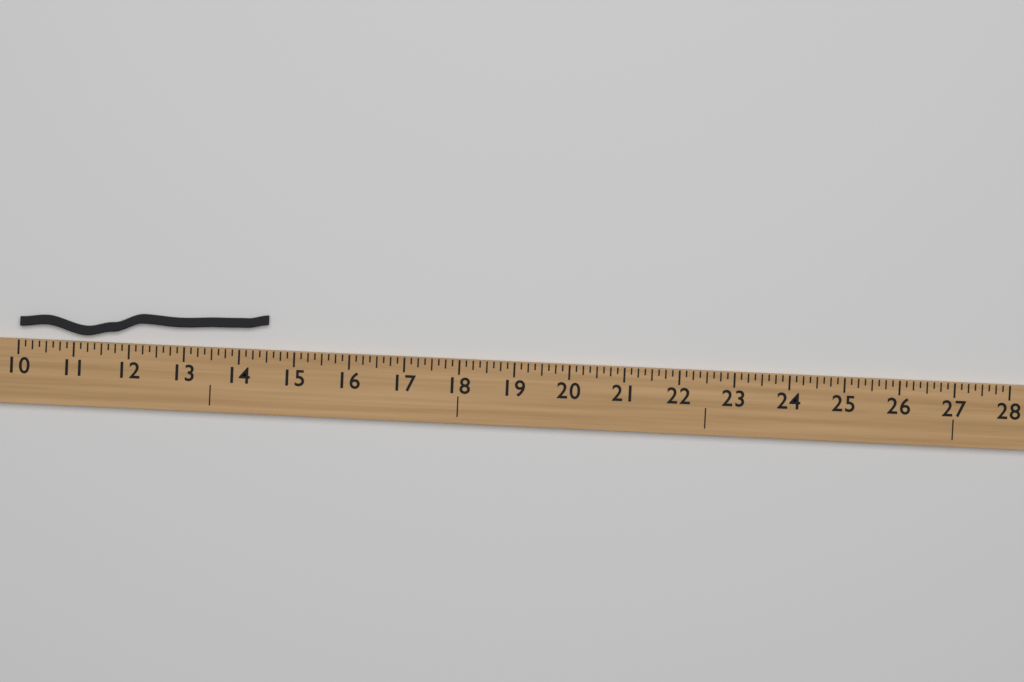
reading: 14.500 (no unit)
